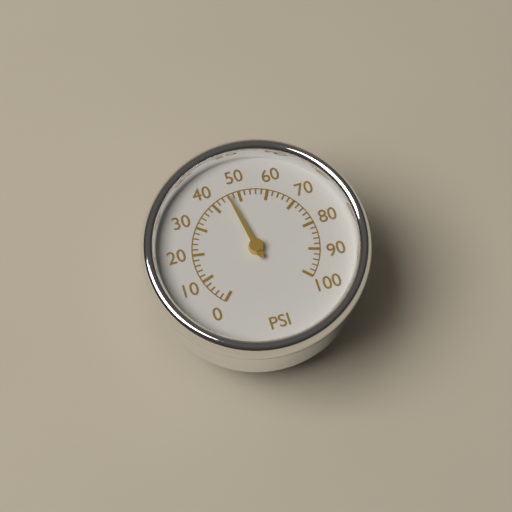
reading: 46 psi
